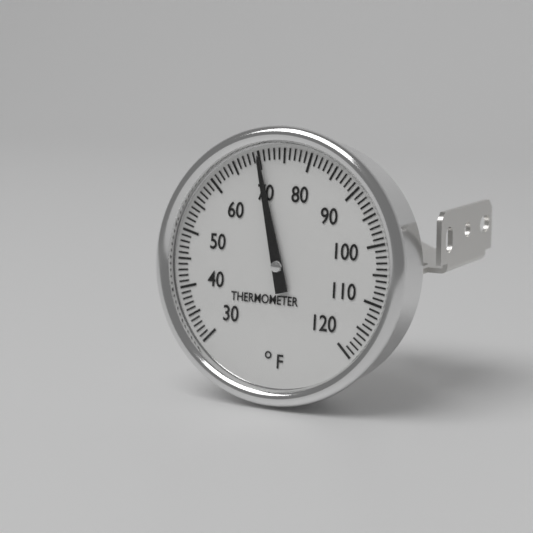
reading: 70 °F
